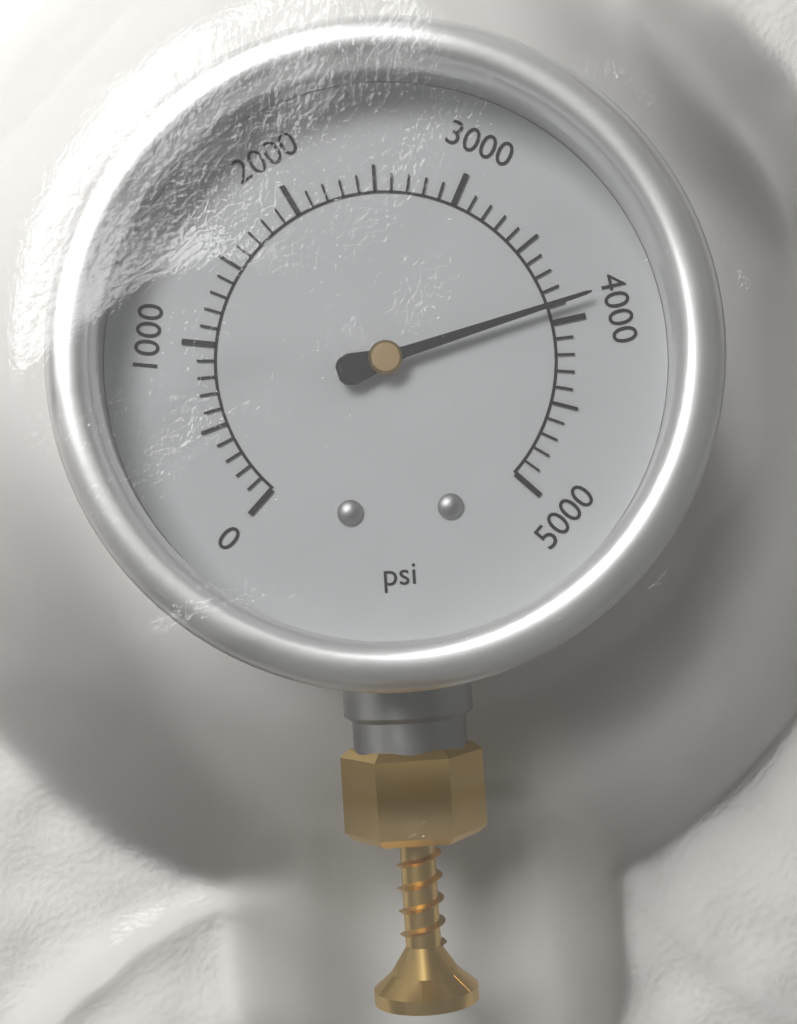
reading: 3900 psi
